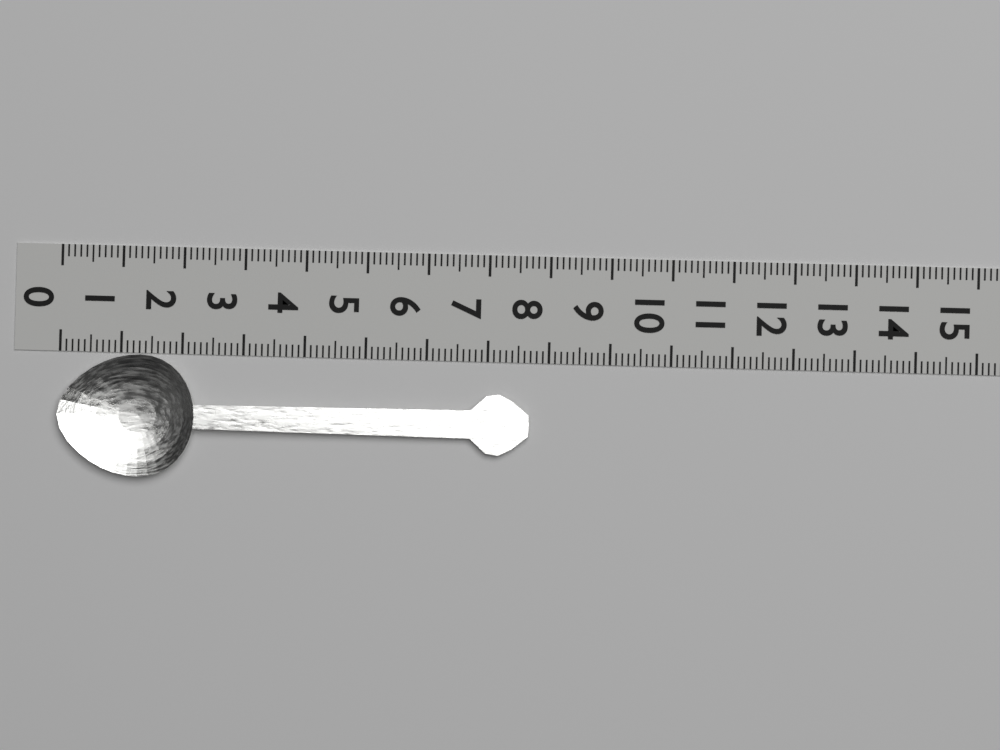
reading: 7.7 (no unit)
